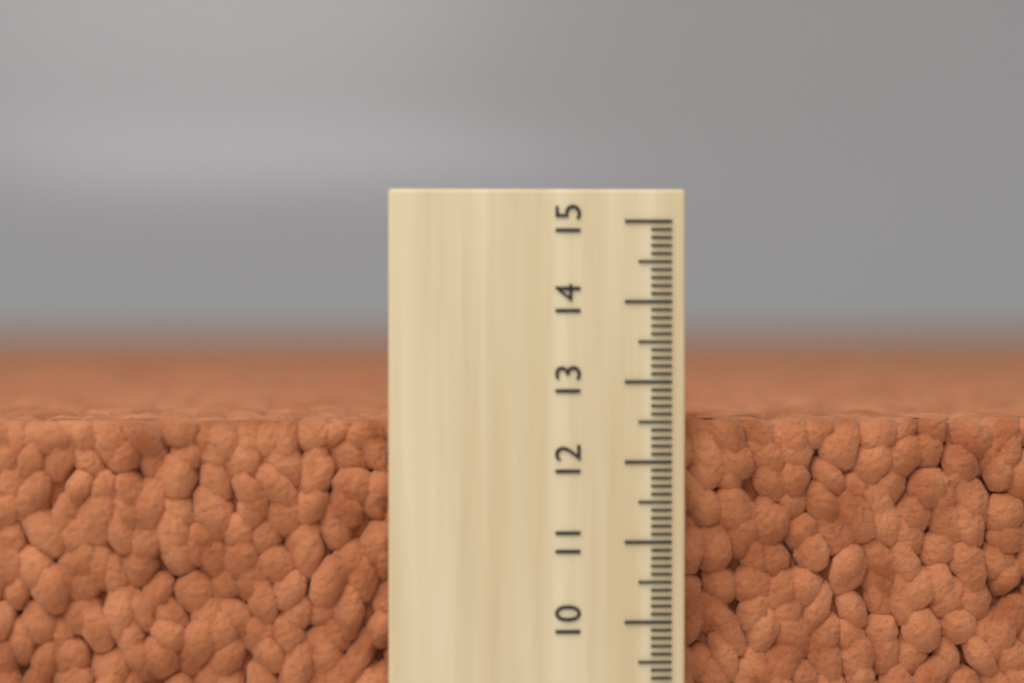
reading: 12.5 (no unit)
